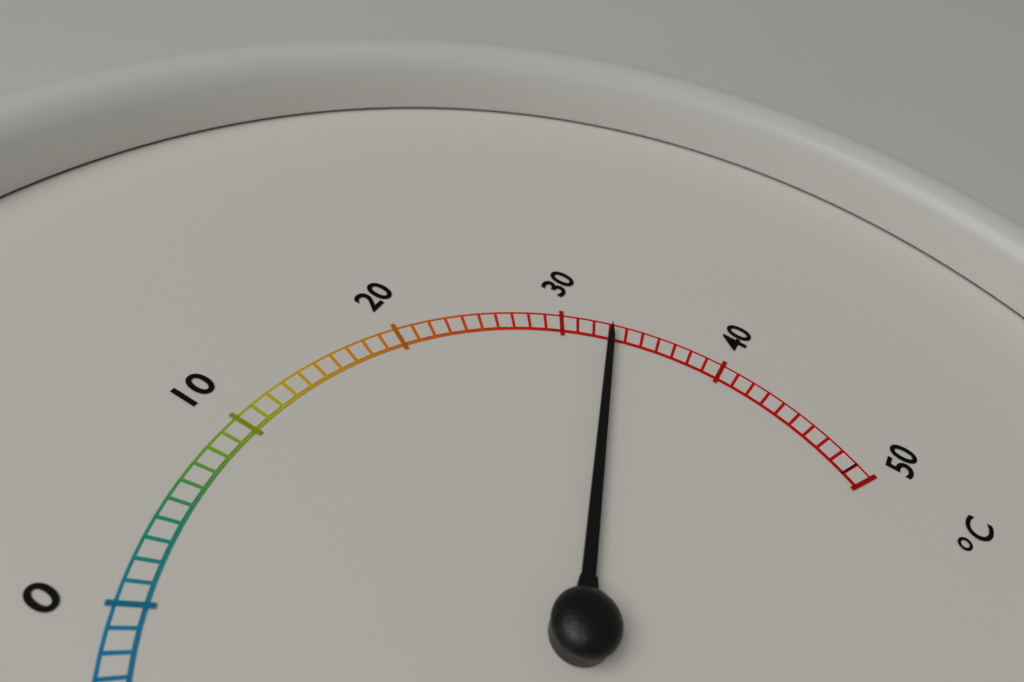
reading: 33 °C
